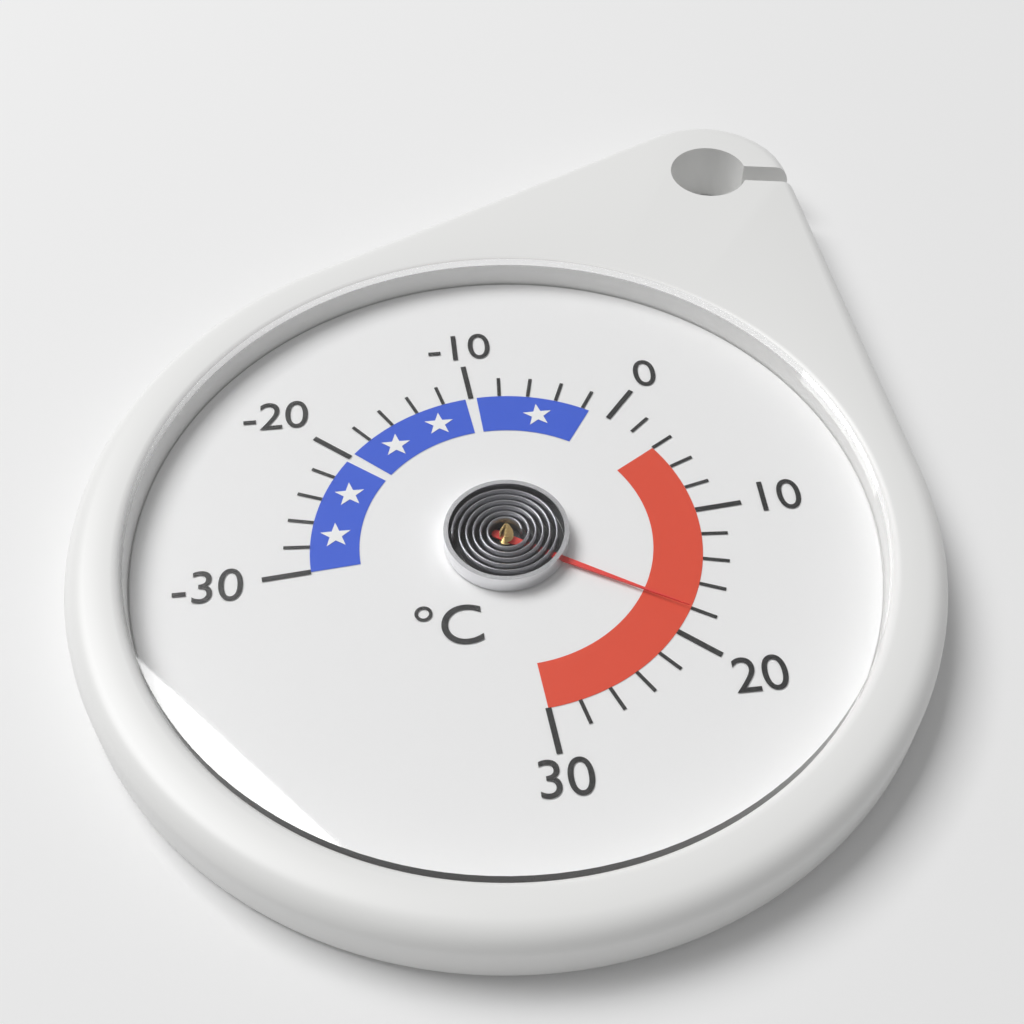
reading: 18 °C
